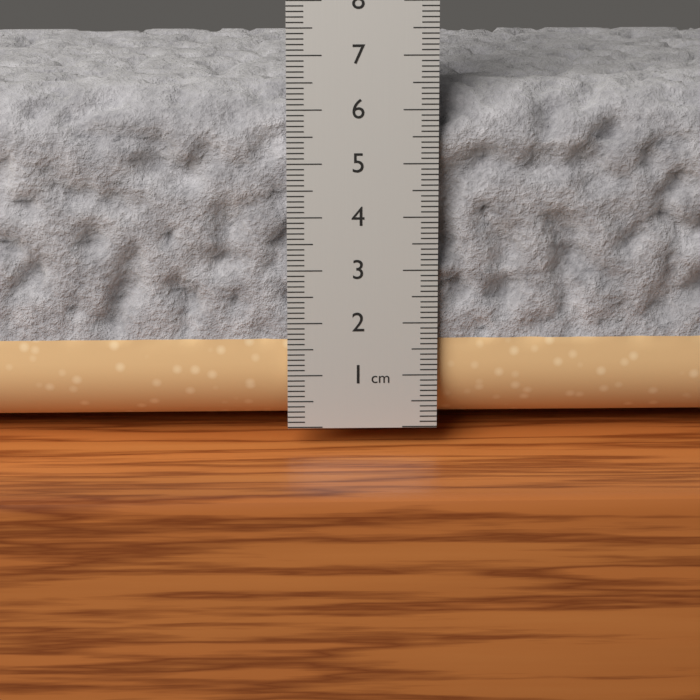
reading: 6.4 cm
